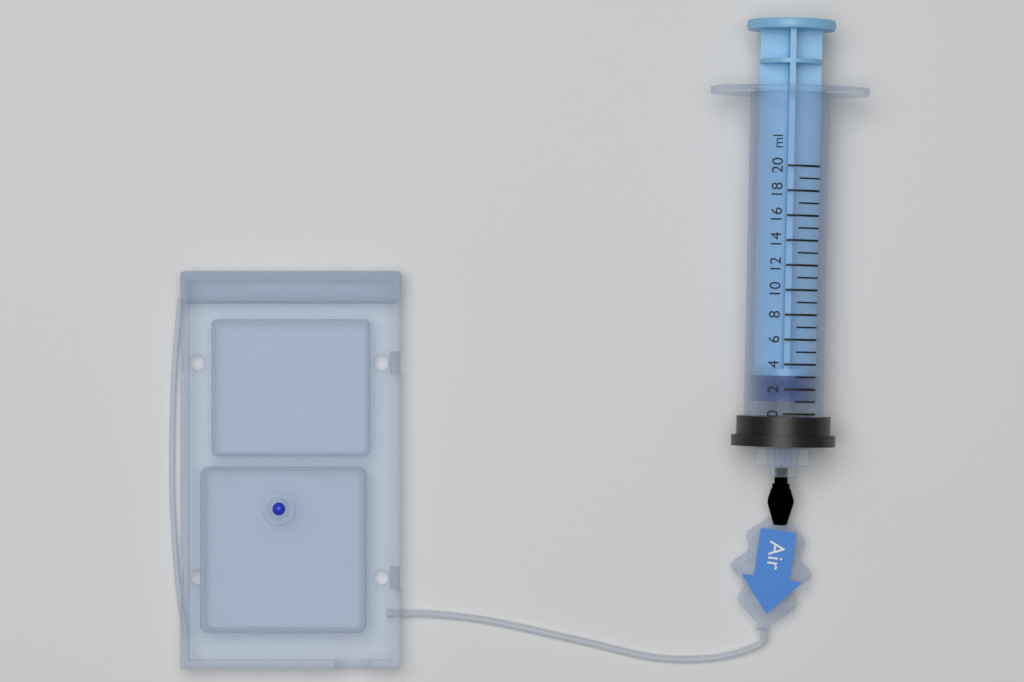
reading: 1 ml
